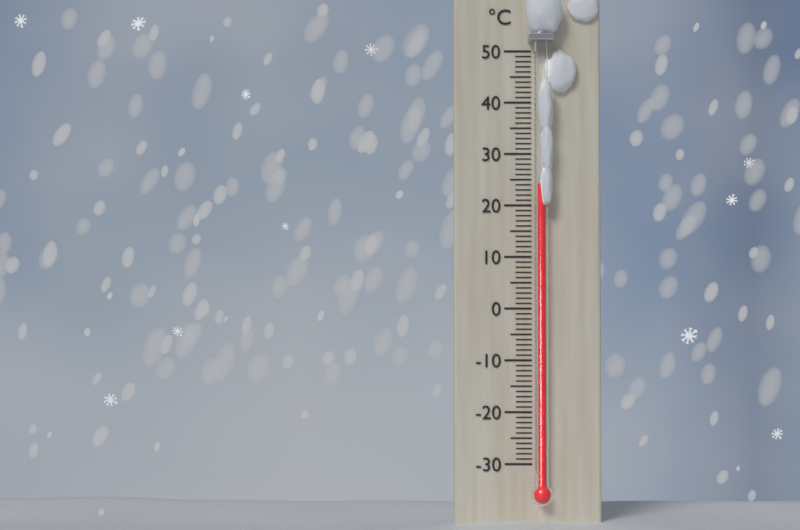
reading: 24 °C
